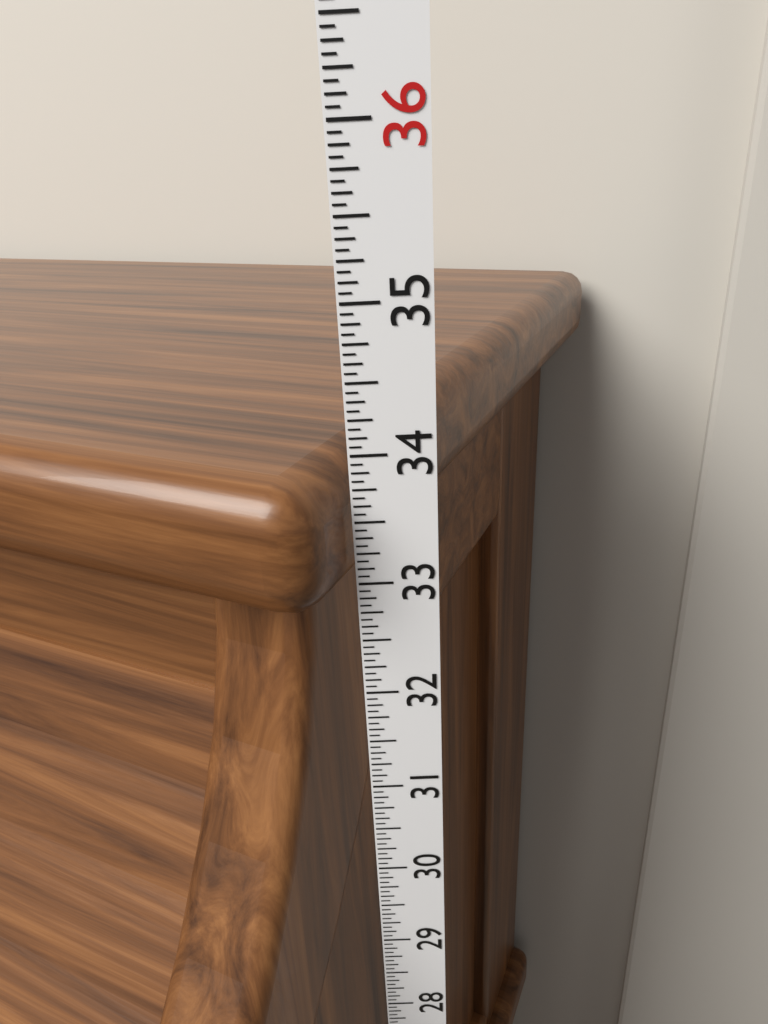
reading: 33.9375 in
